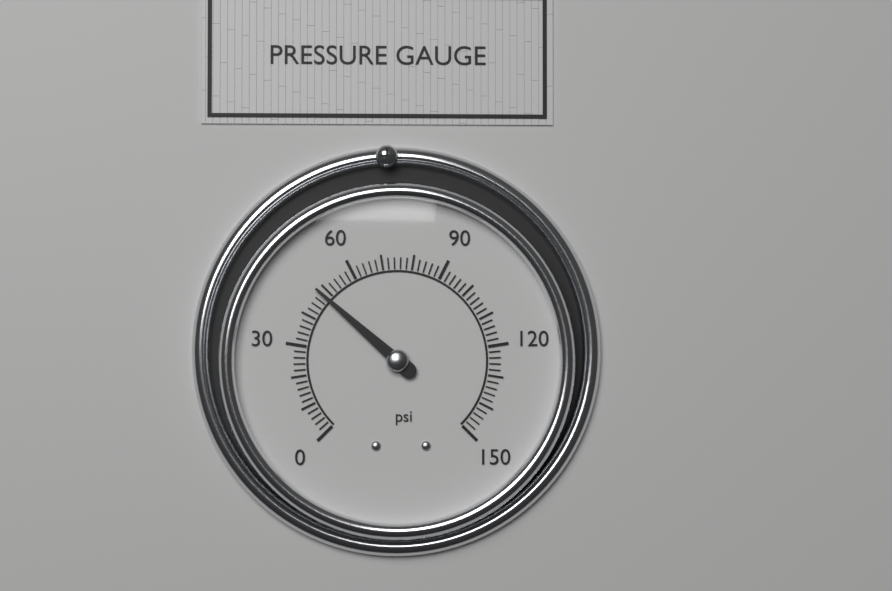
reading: 48 psi
